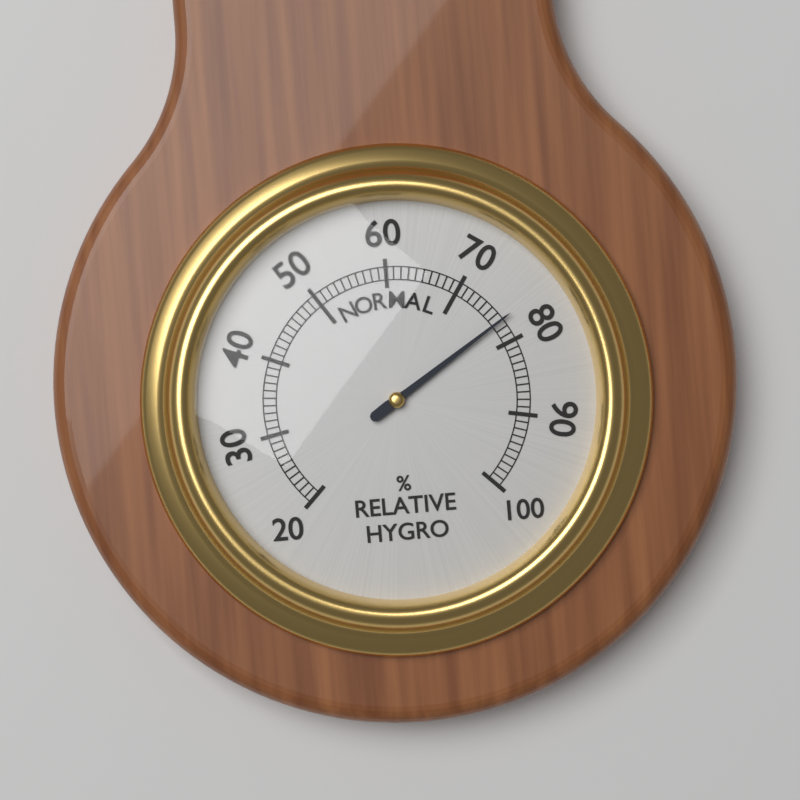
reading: 77 %
